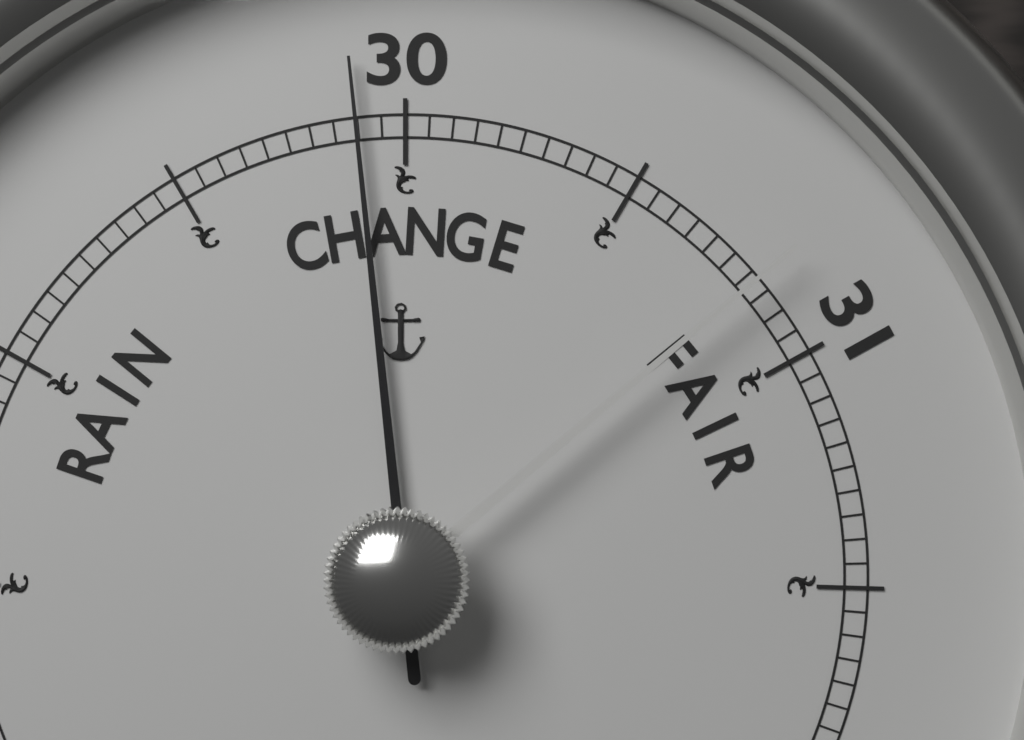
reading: 29.90 (no unit)
